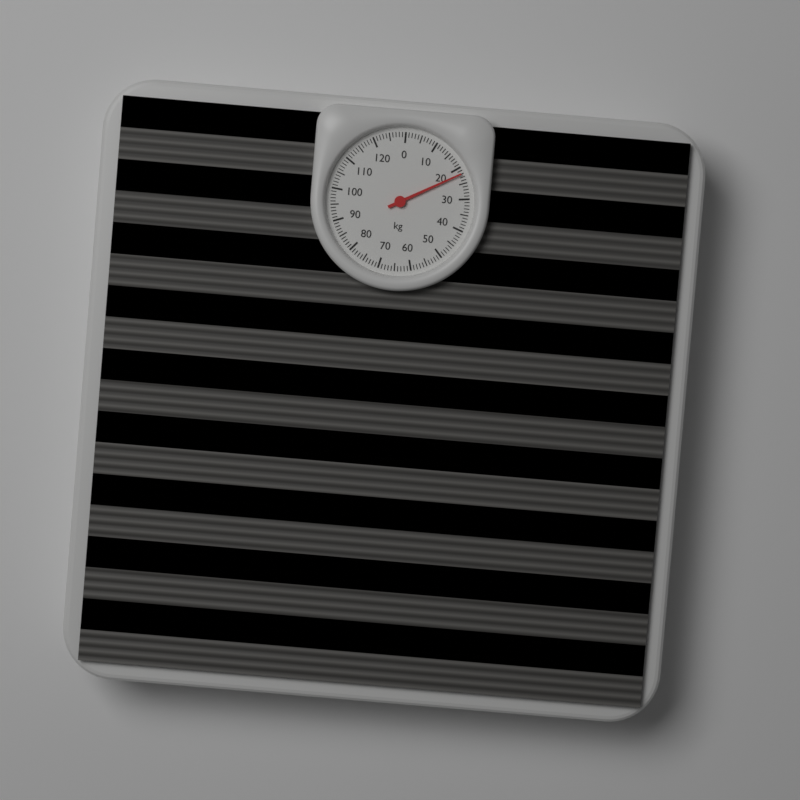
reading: 22 kg
